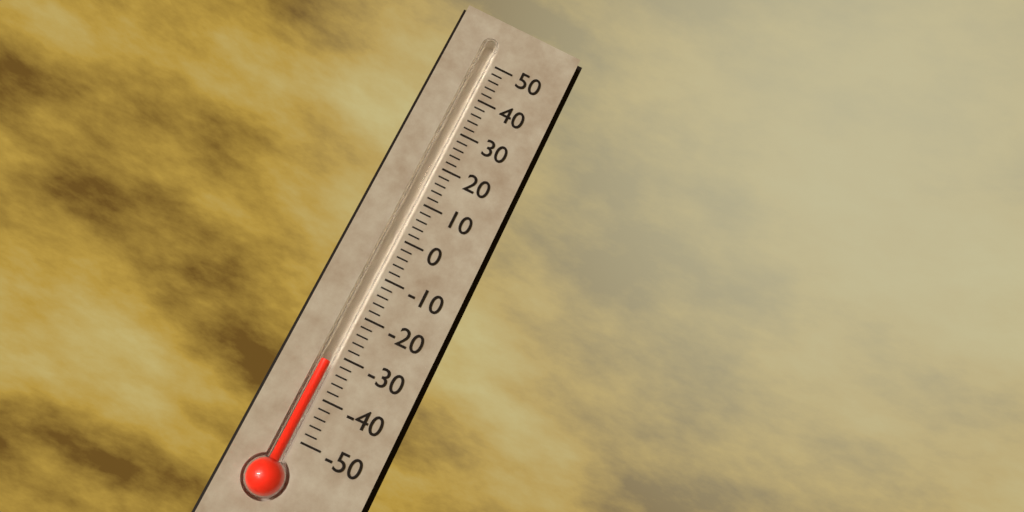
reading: -32 (no unit)
